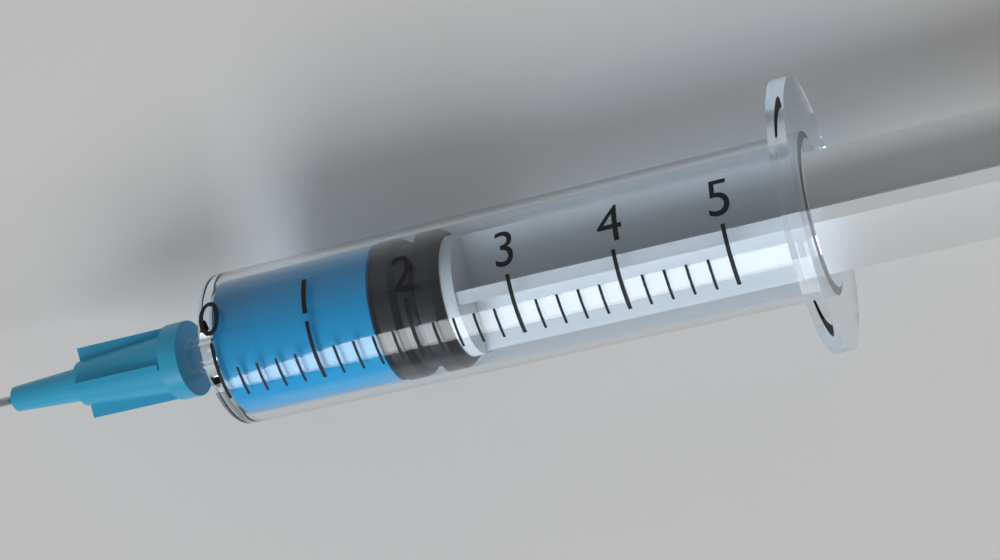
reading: 1.6 (no unit)
